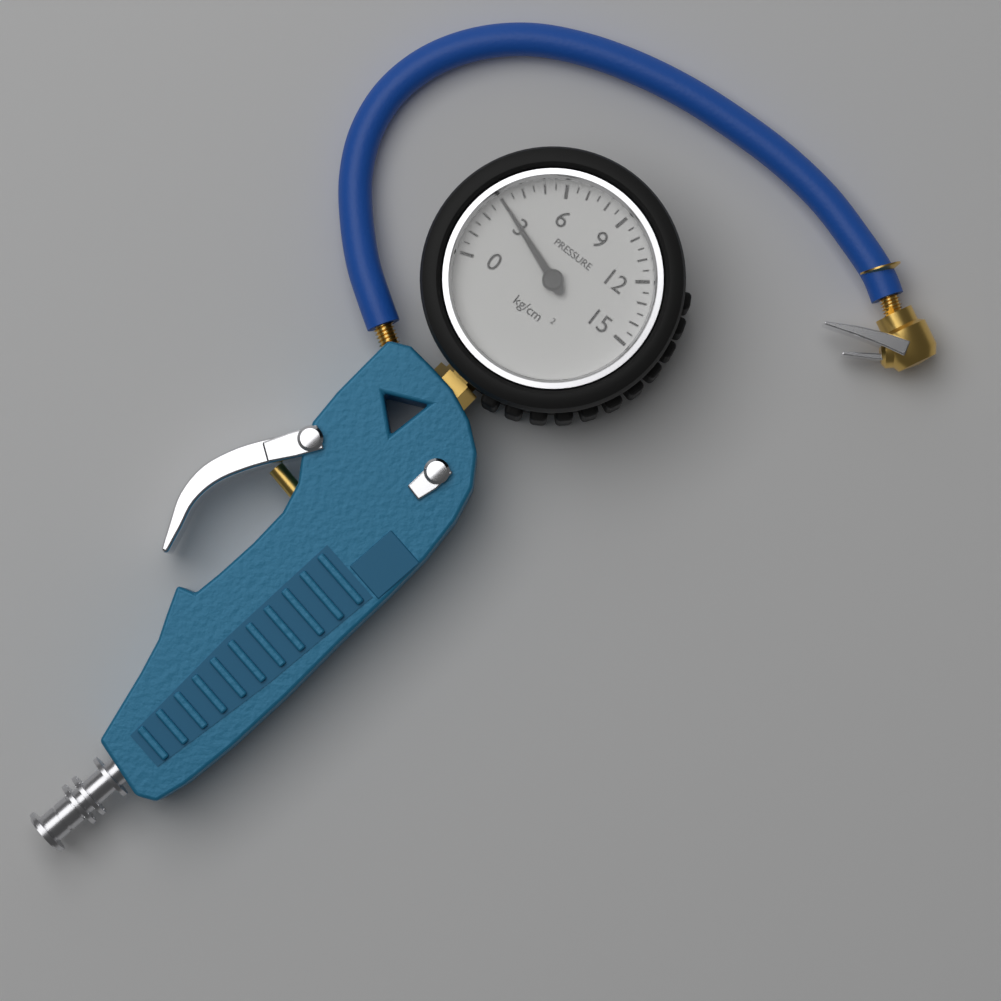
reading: 3.0 kg/cm²
